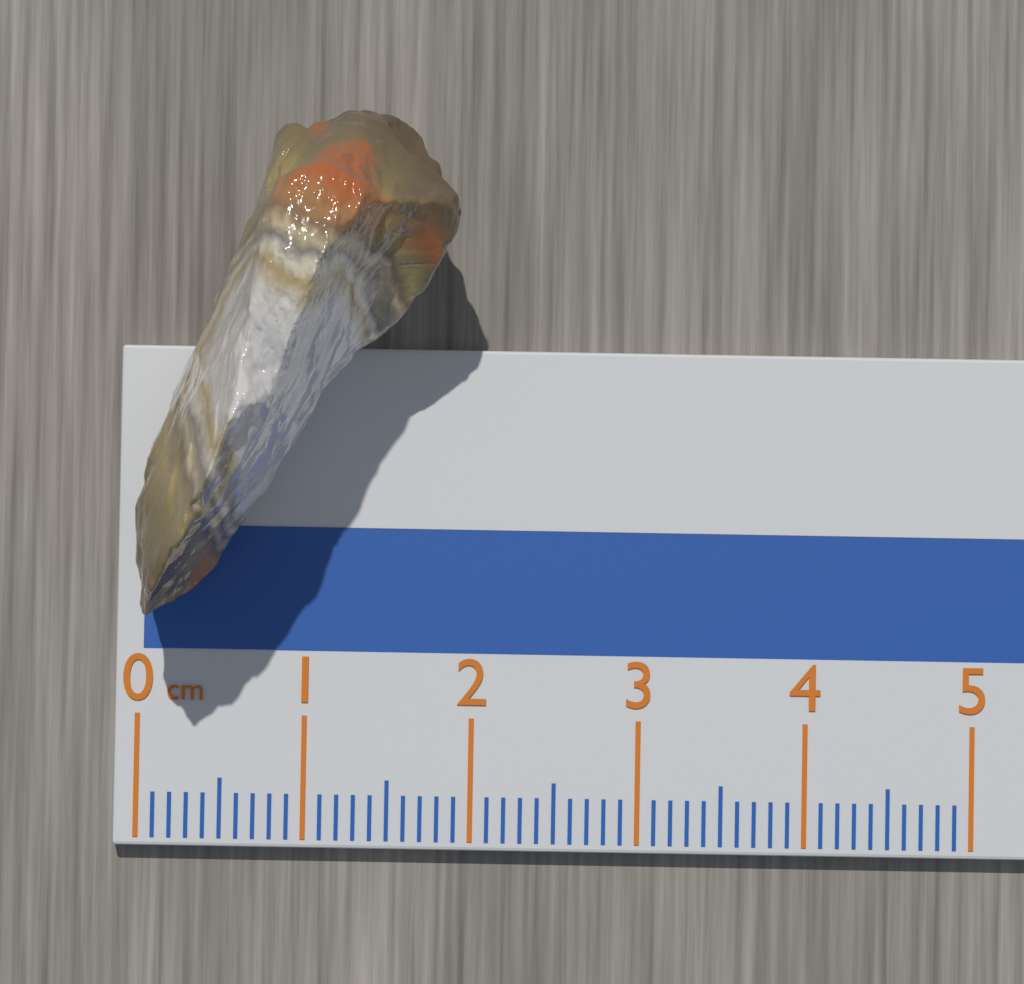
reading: 1.9 cm
